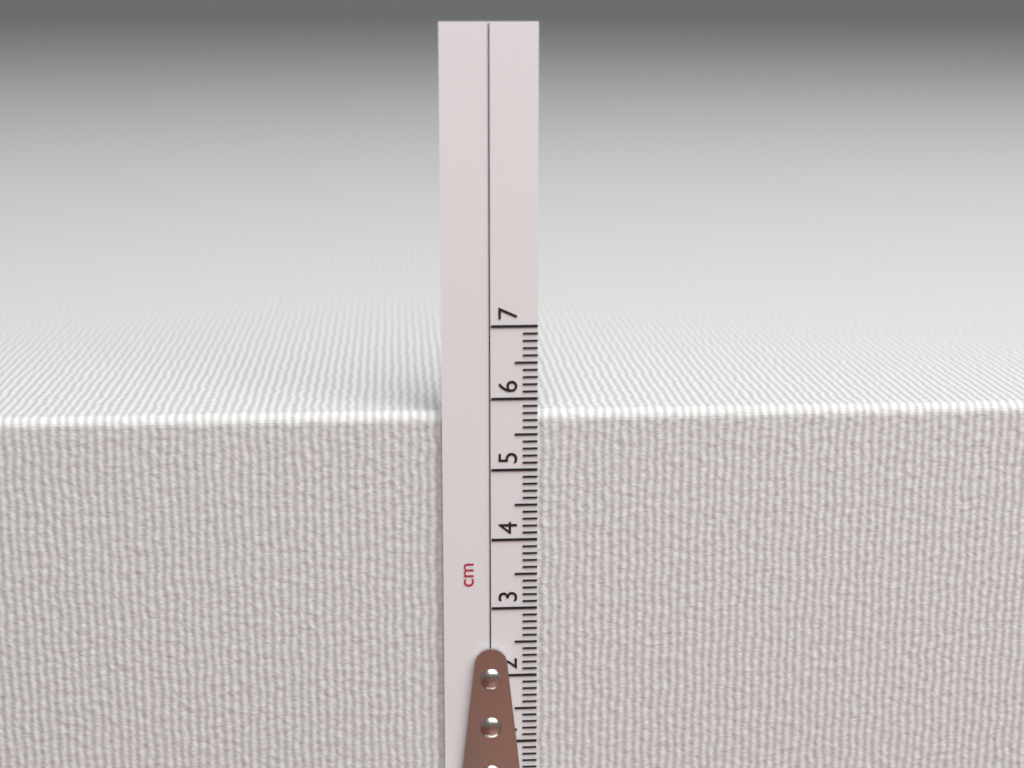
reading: 5.8 cm
